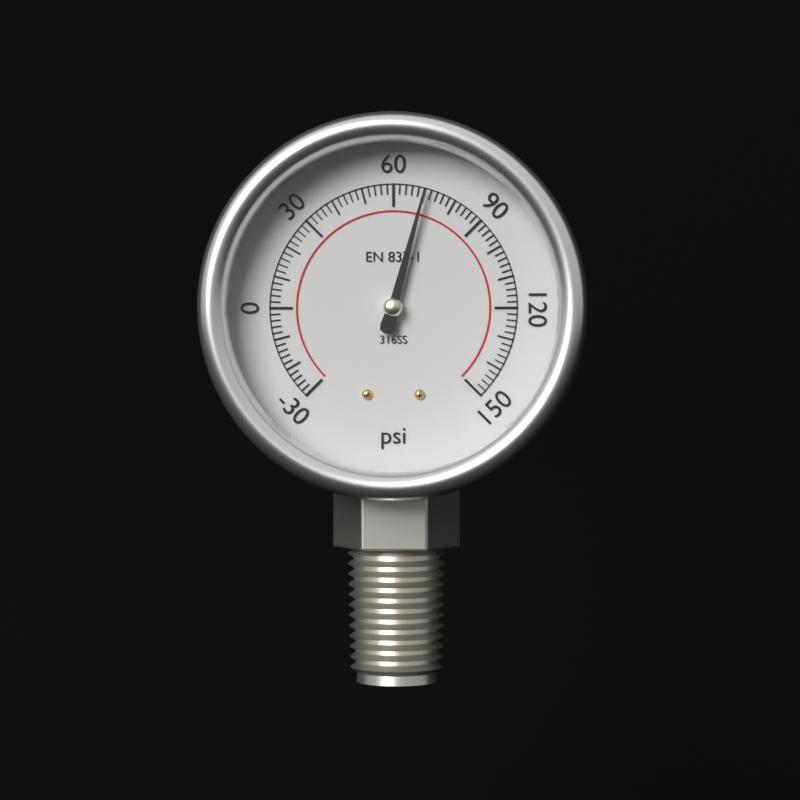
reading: 70 psi
